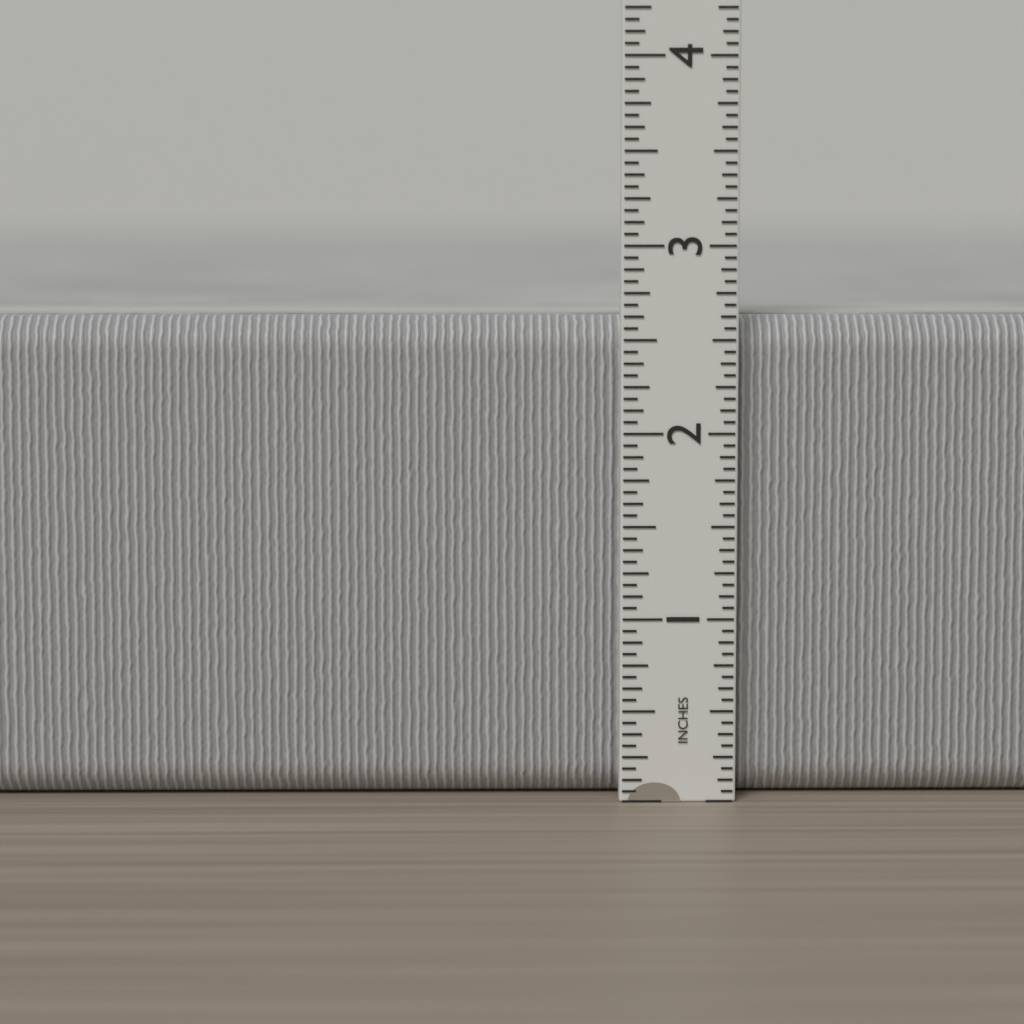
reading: 2.6250 in
